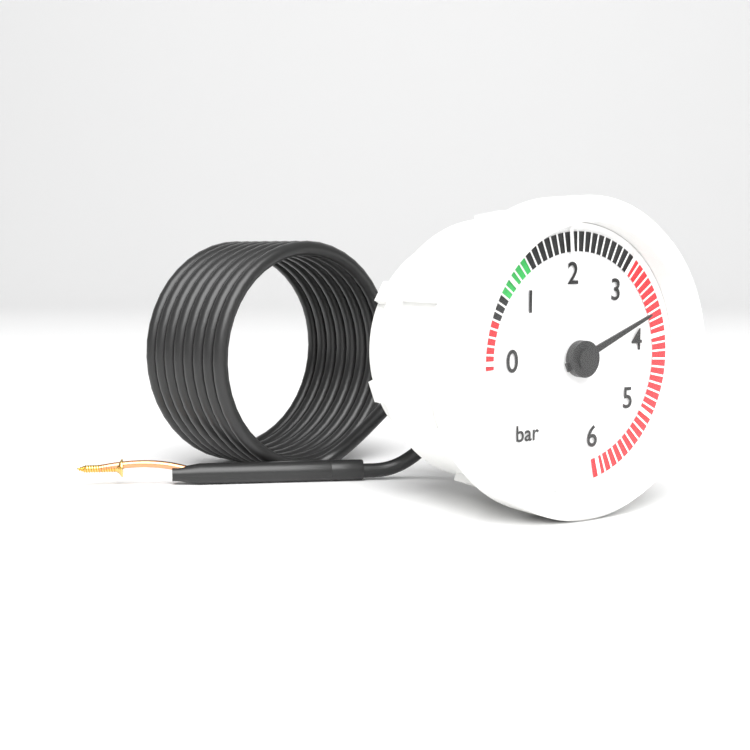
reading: 3.7 bar
